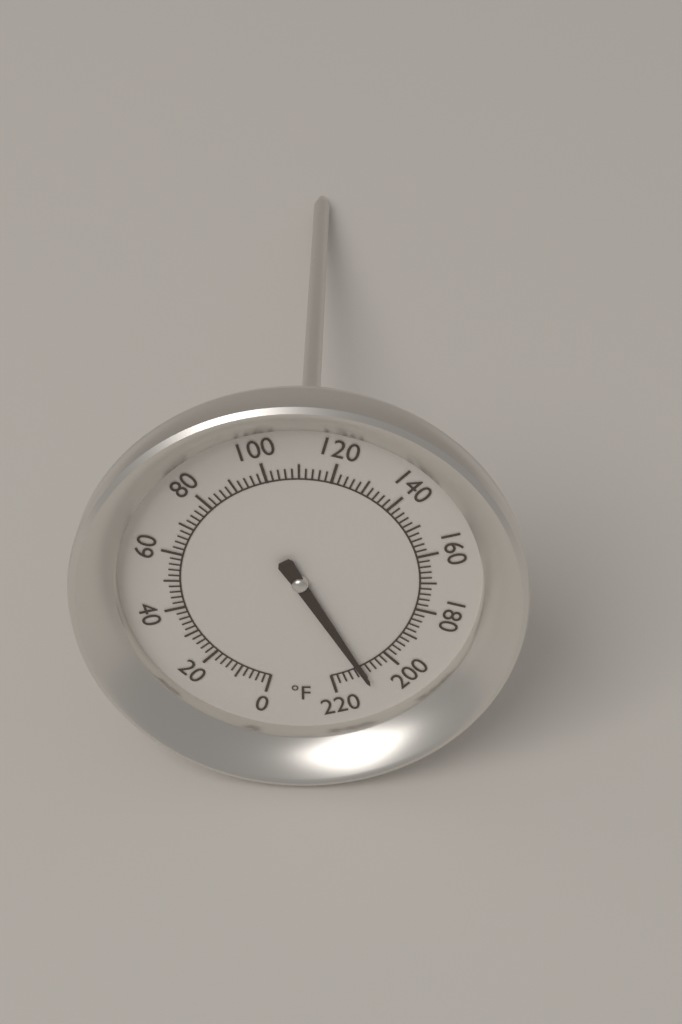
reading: 210 °F
